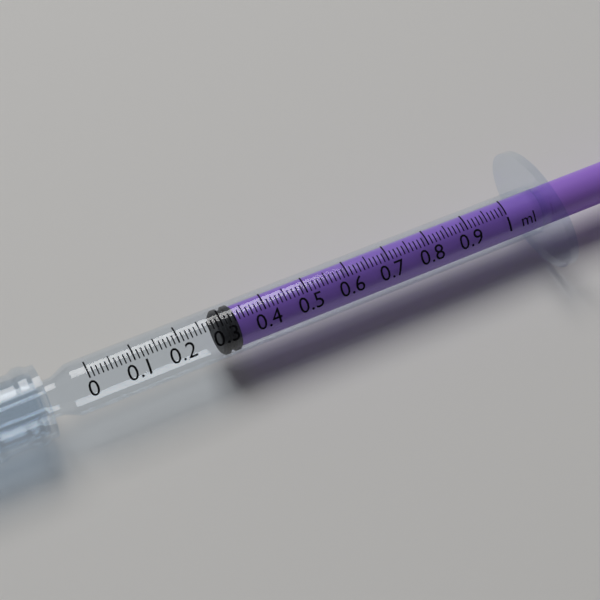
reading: 0.29 ml
